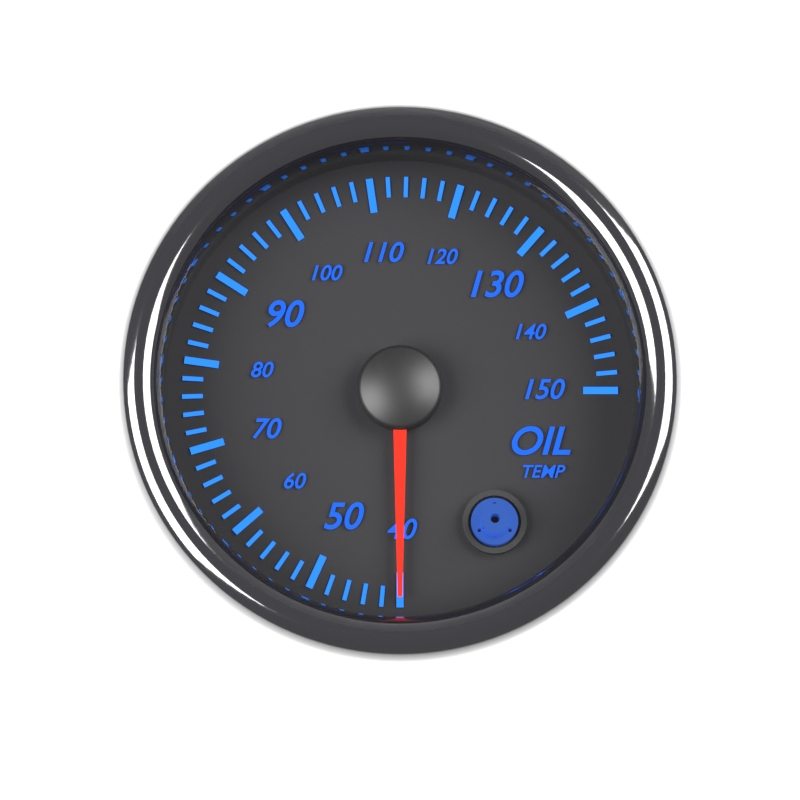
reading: 40 (no unit)
